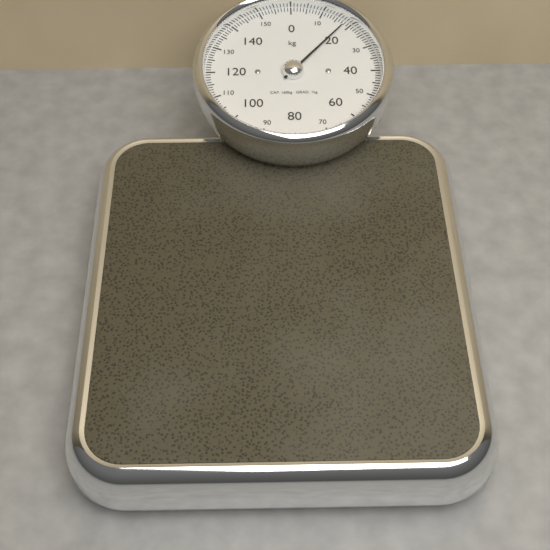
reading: 18 kg
